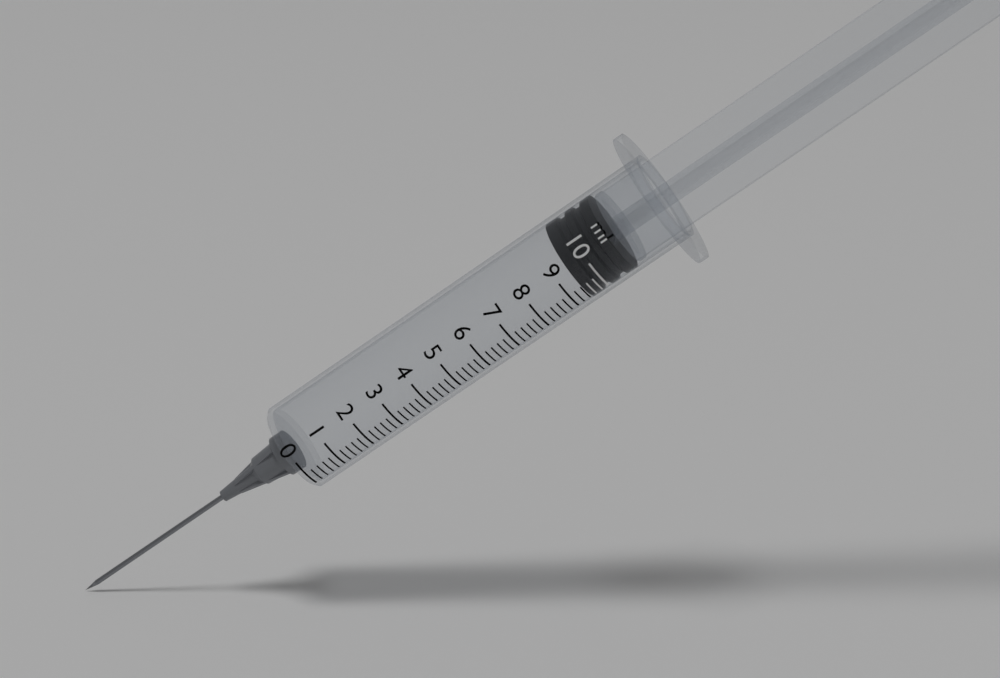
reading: 9.4 ml
